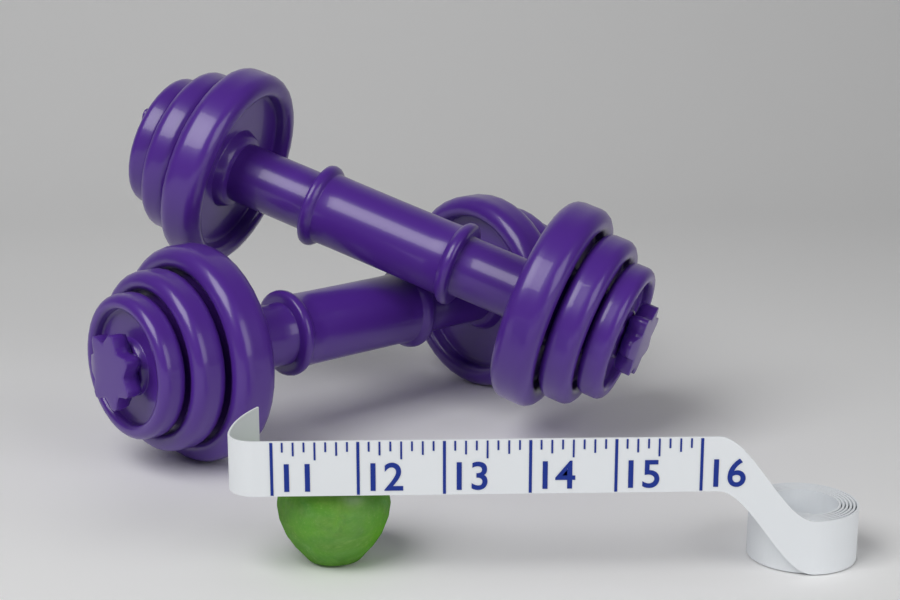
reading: 12.375 (no unit)
